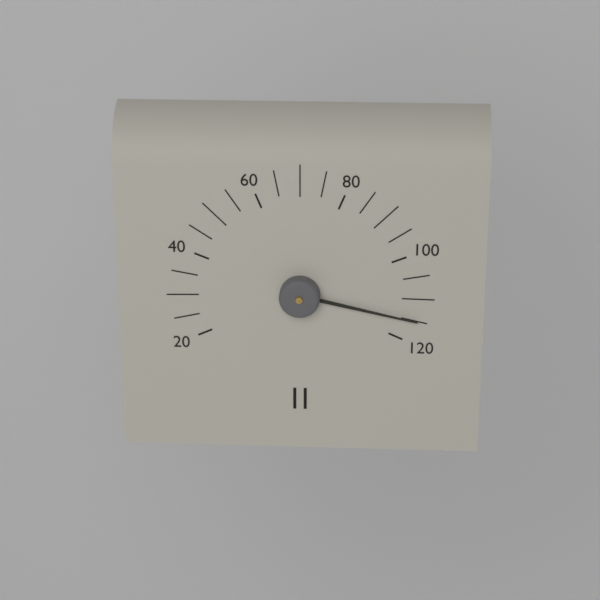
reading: 115 (no unit)
